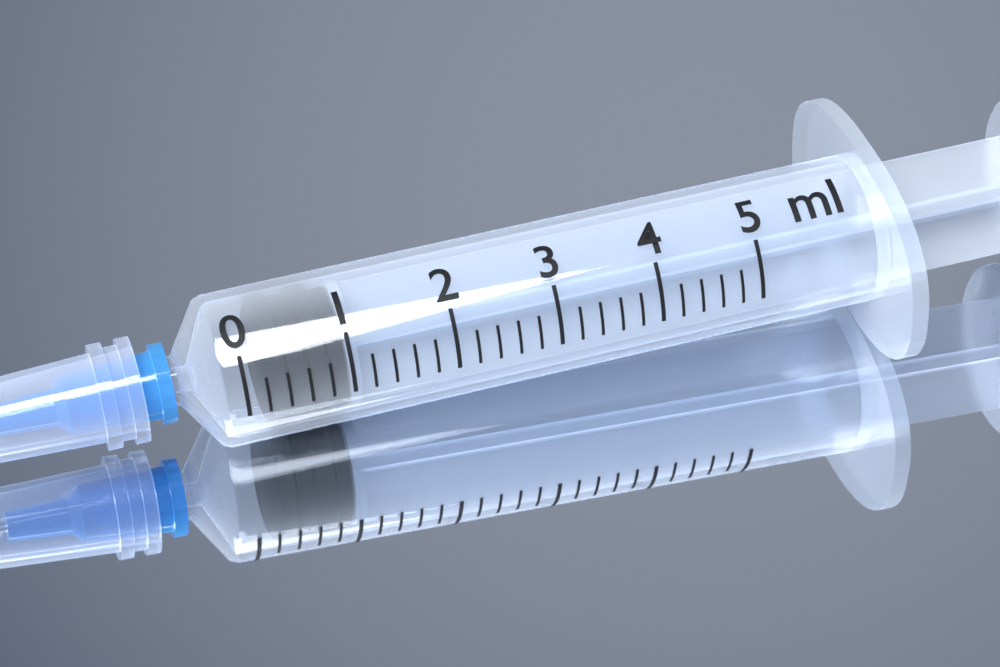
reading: 0.2 ml
